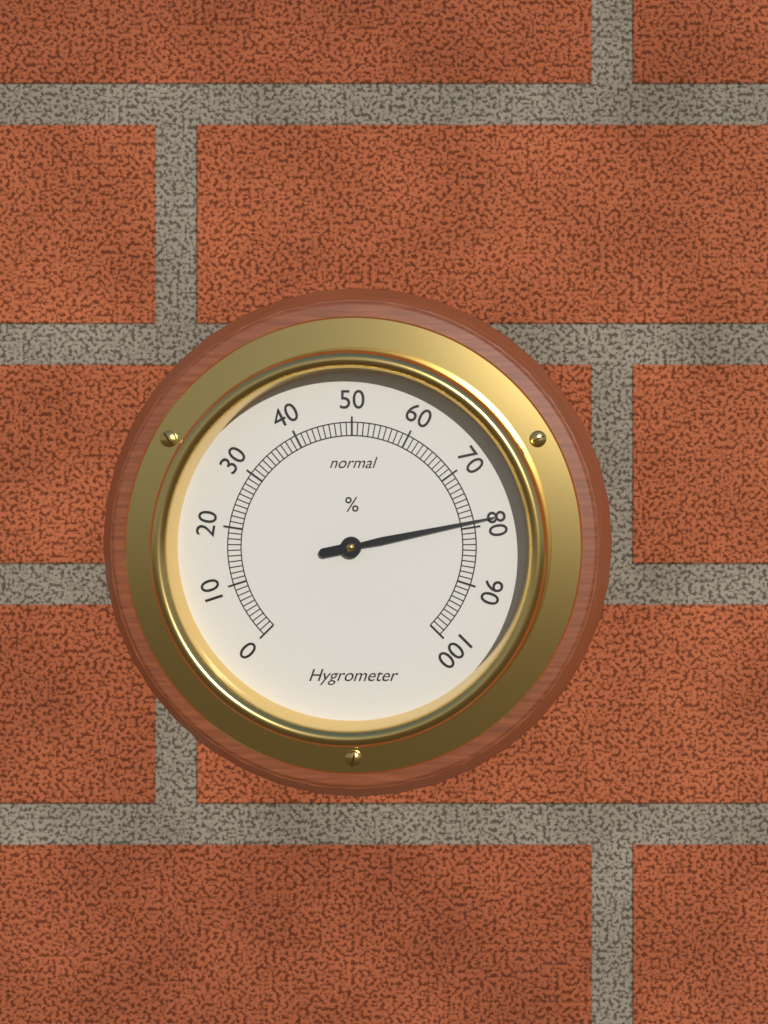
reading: 79 %
